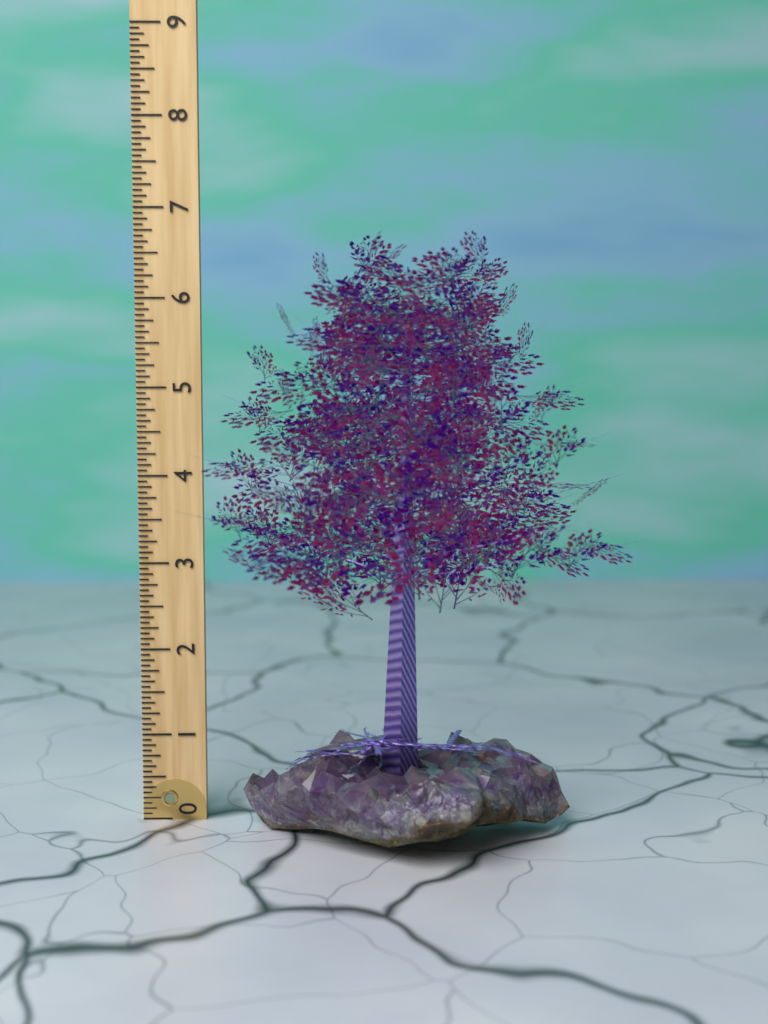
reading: 6.6875 (no unit)
